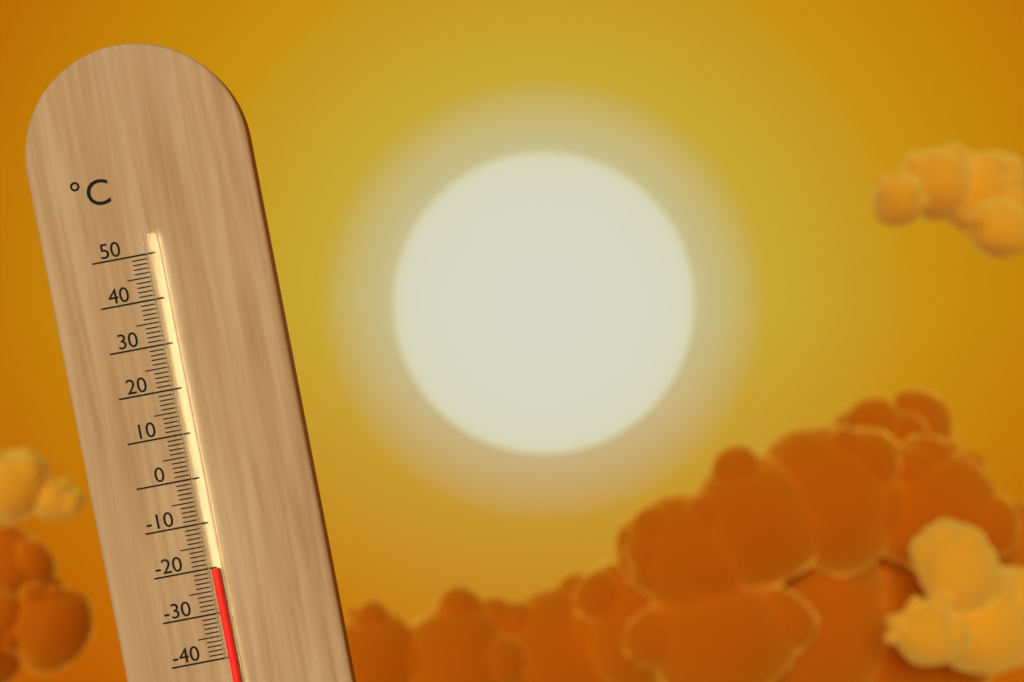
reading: -20 °C
